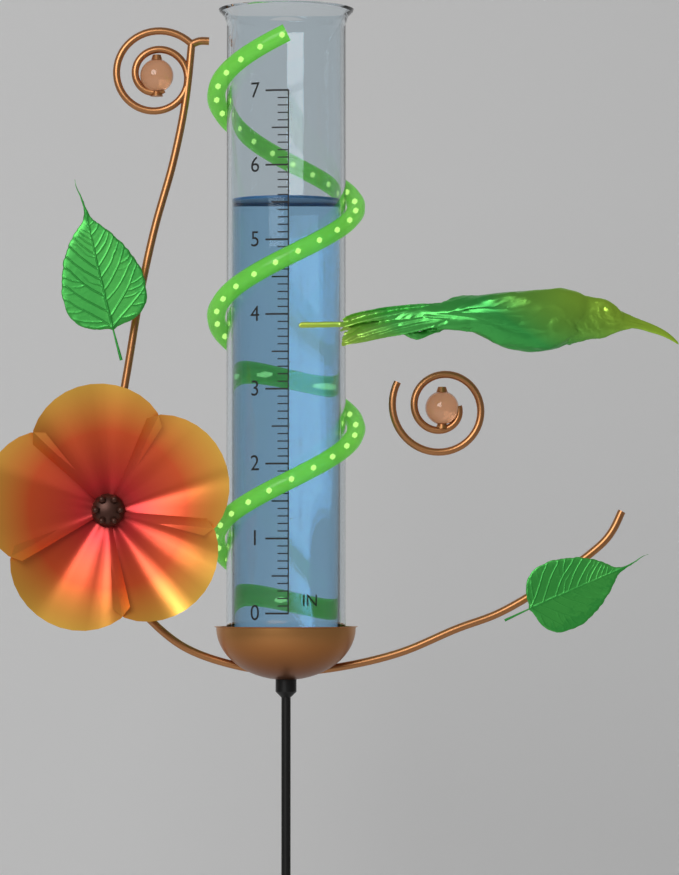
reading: 5.6 in
